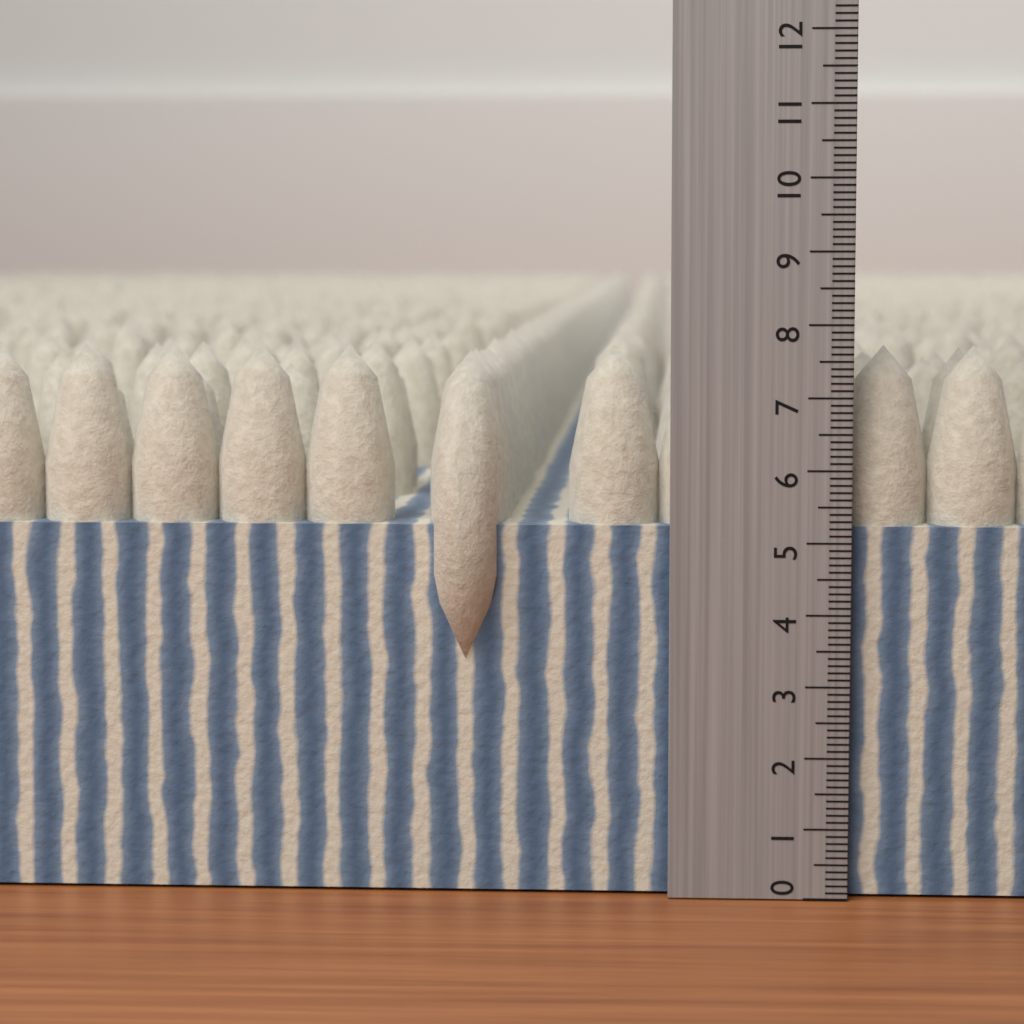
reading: 7.7 (no unit)
